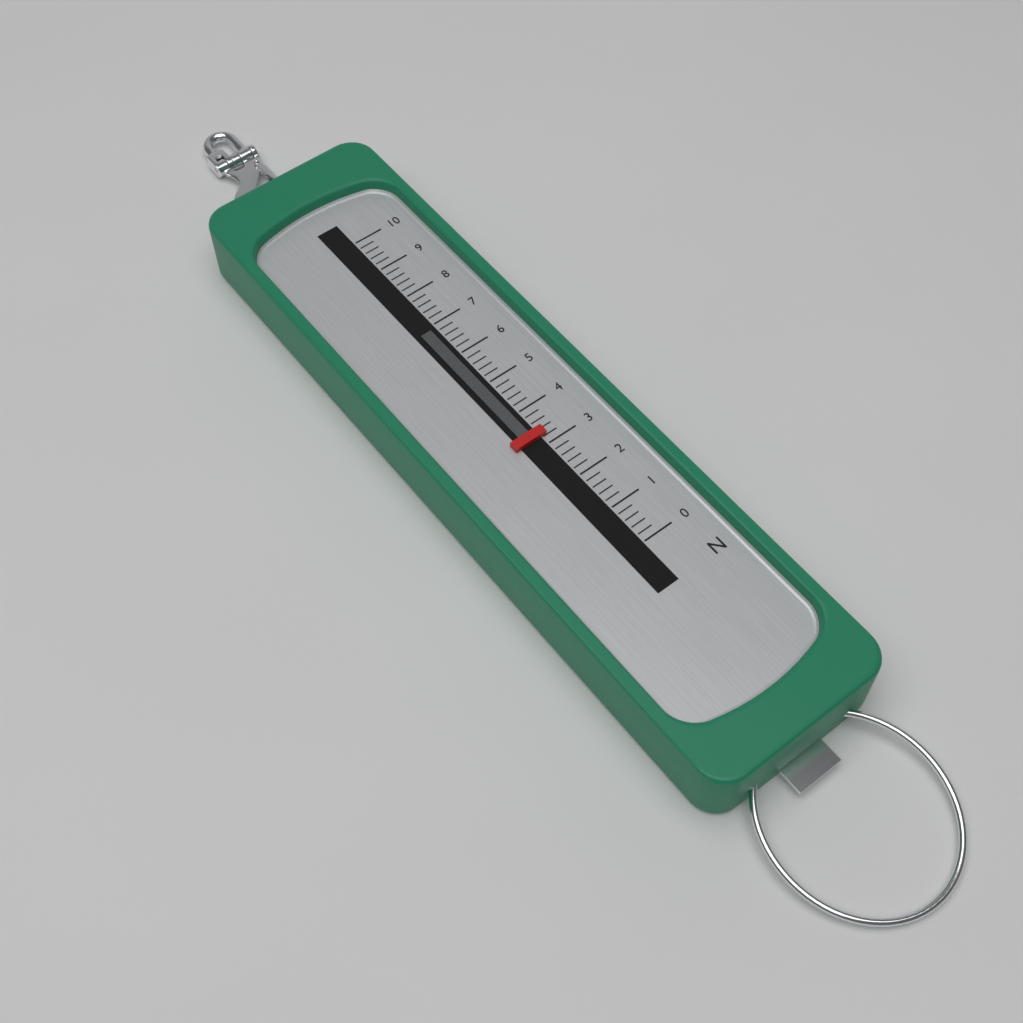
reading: 3.2 N
